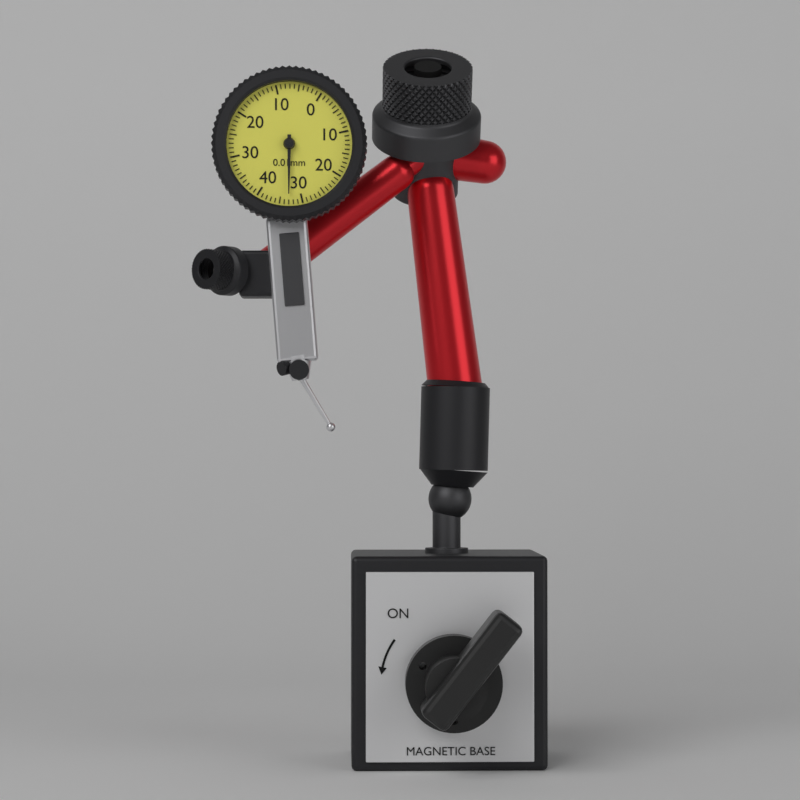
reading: 0.33 mm
